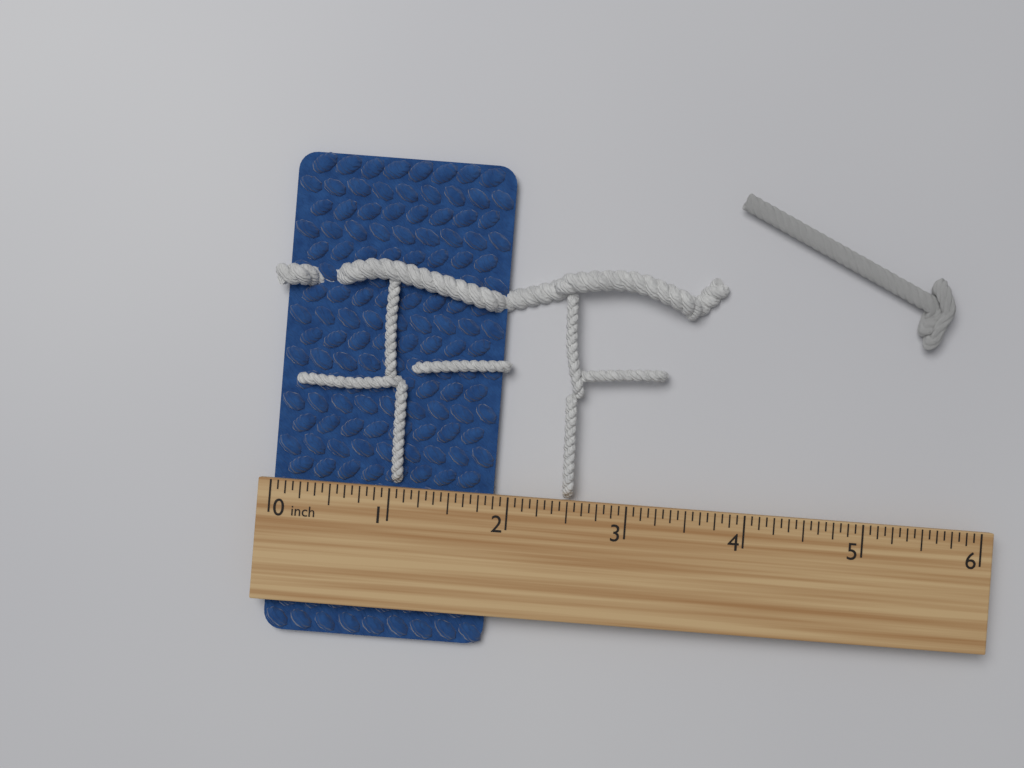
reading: 1.8750 inch
